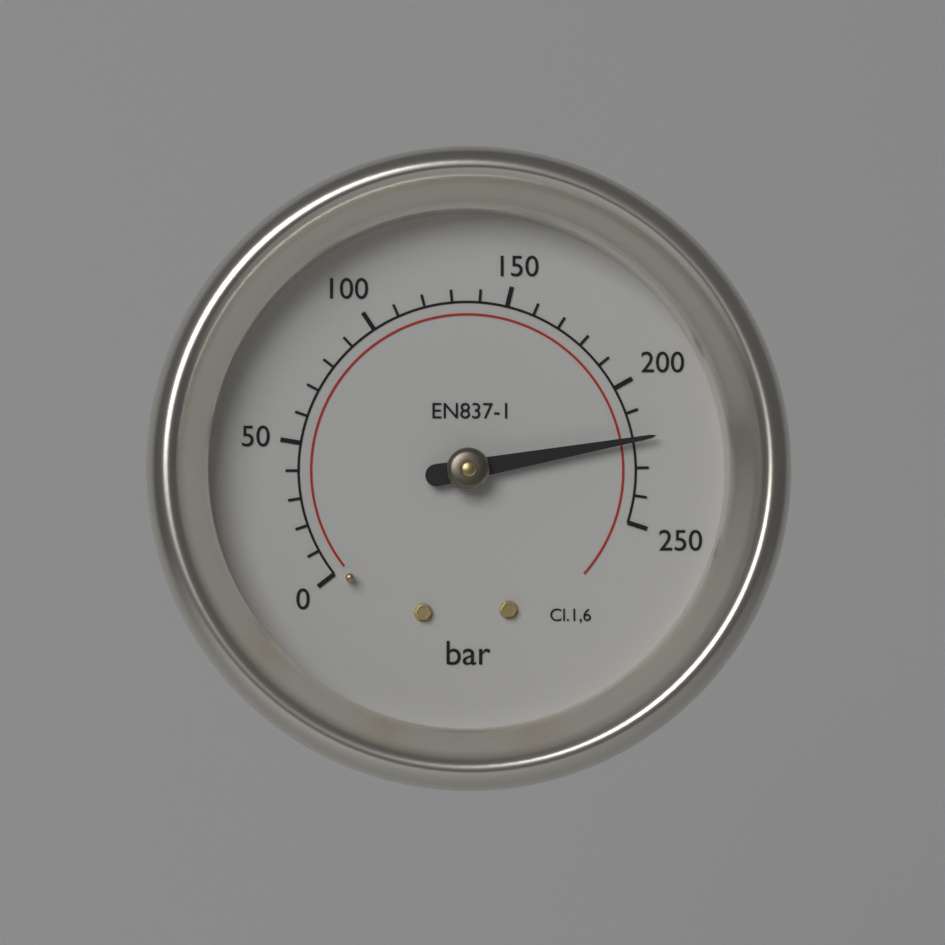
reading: 220 bar
